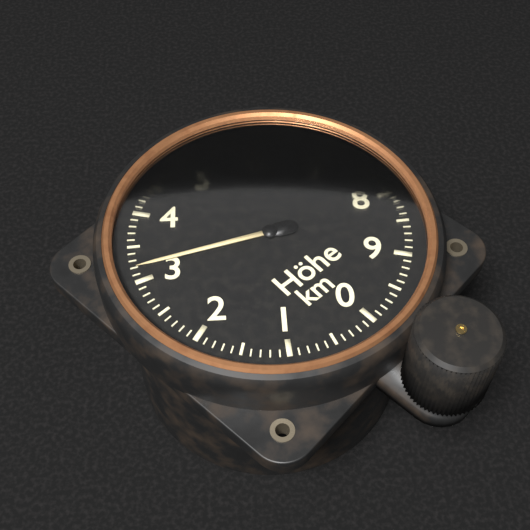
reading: 3.2 km
